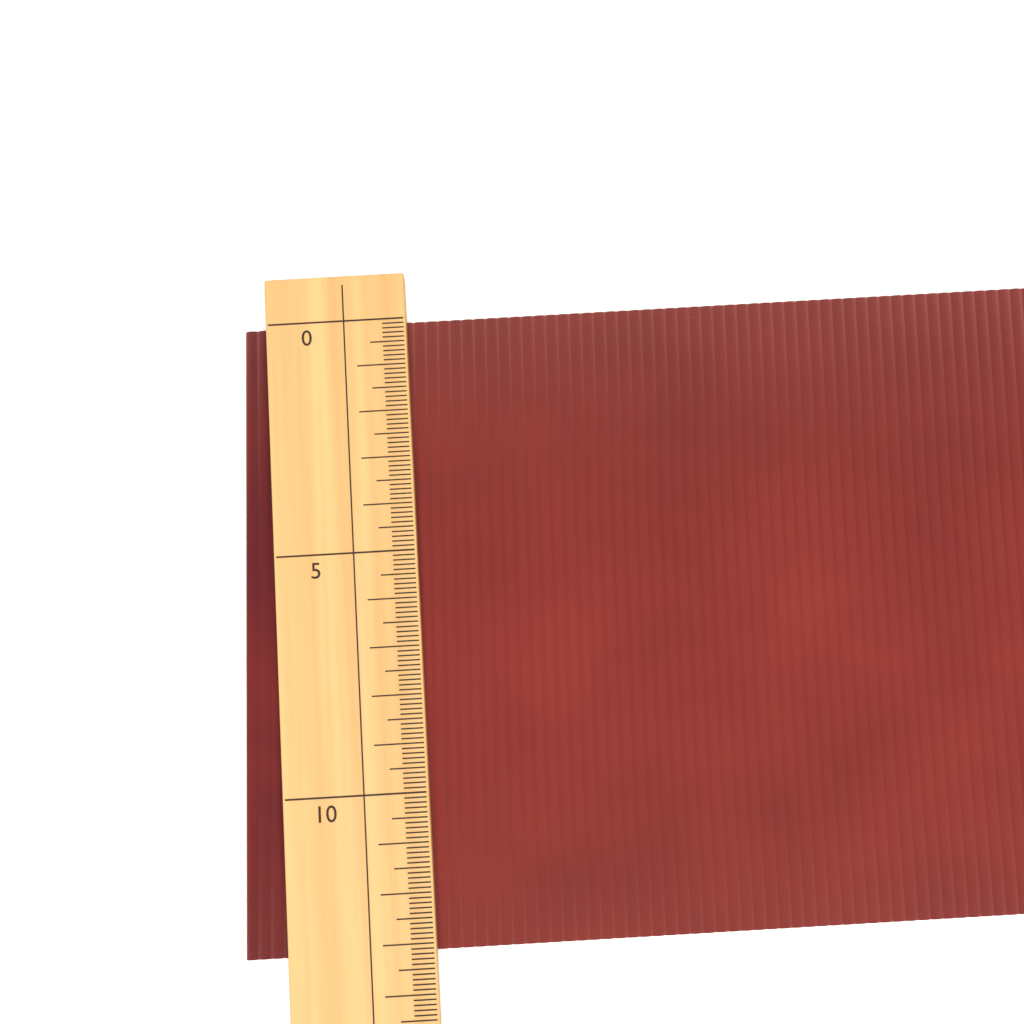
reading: 13.2 (no unit)
